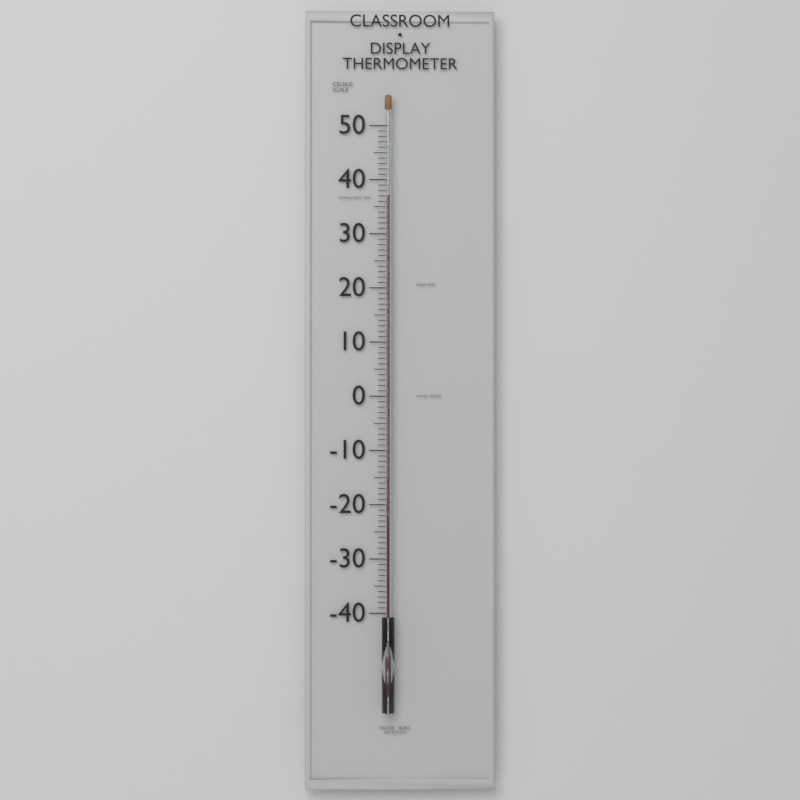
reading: 37 °C
